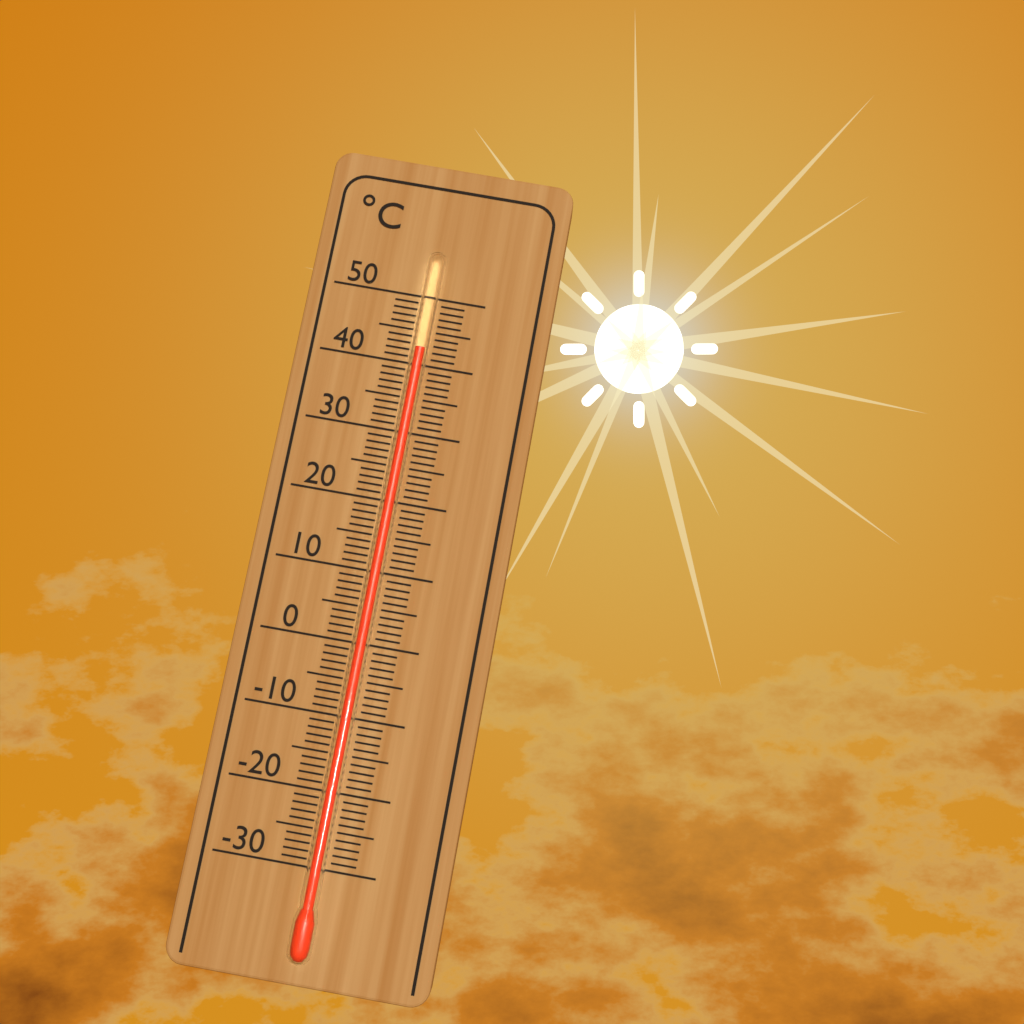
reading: 42 °C
